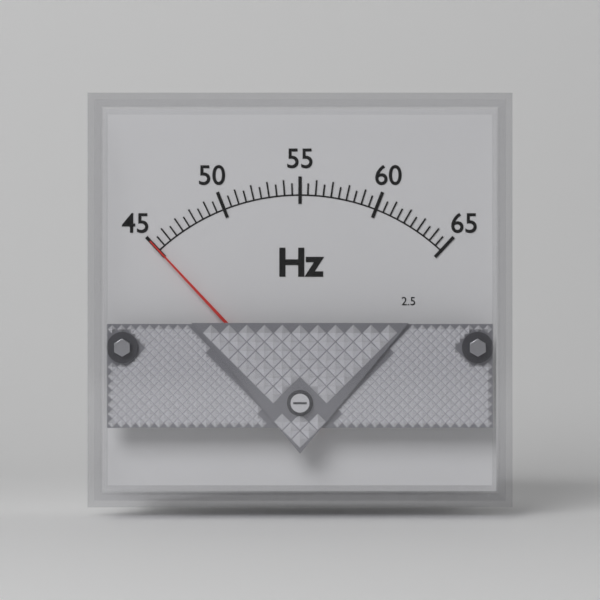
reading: 45.0 Hz
